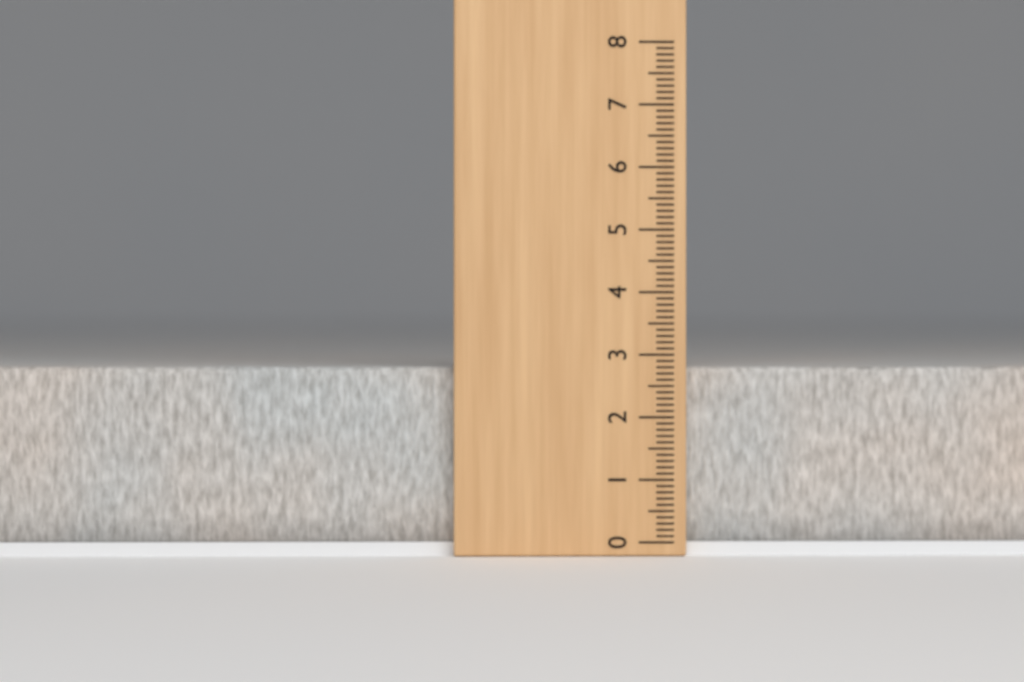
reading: 2.8 (no unit)
